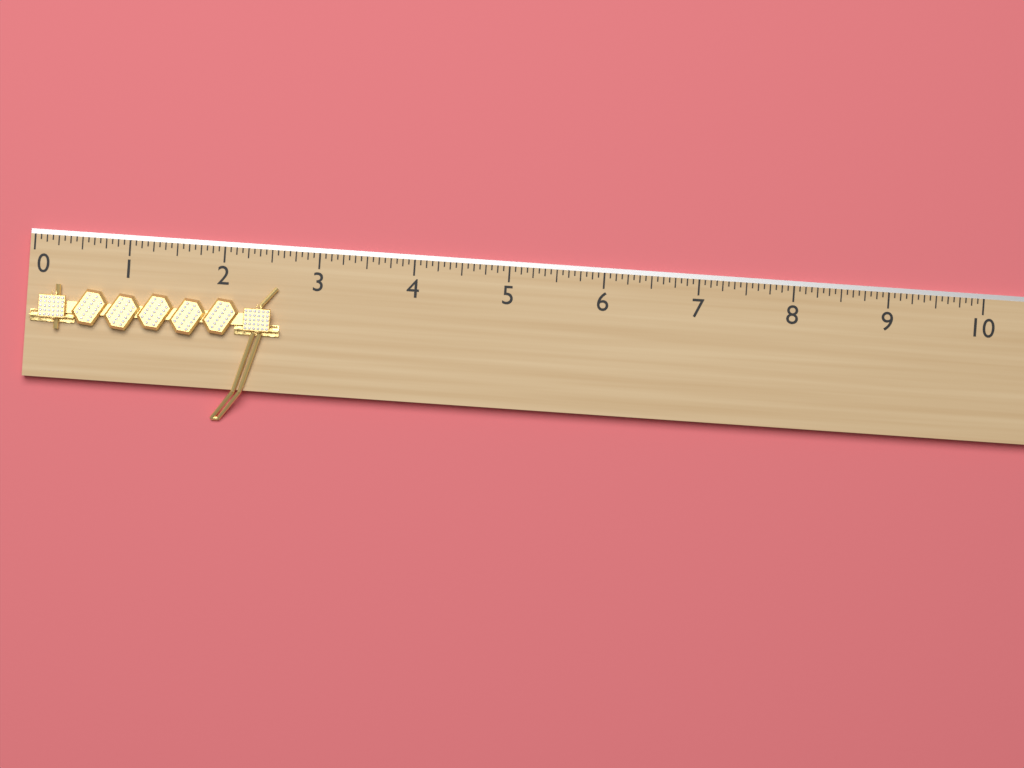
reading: 2.6250 (no unit)
